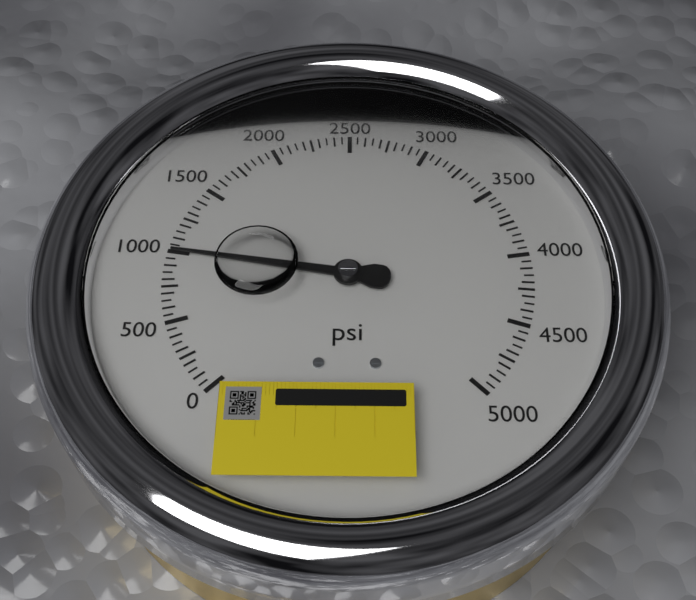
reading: 1000 psi
